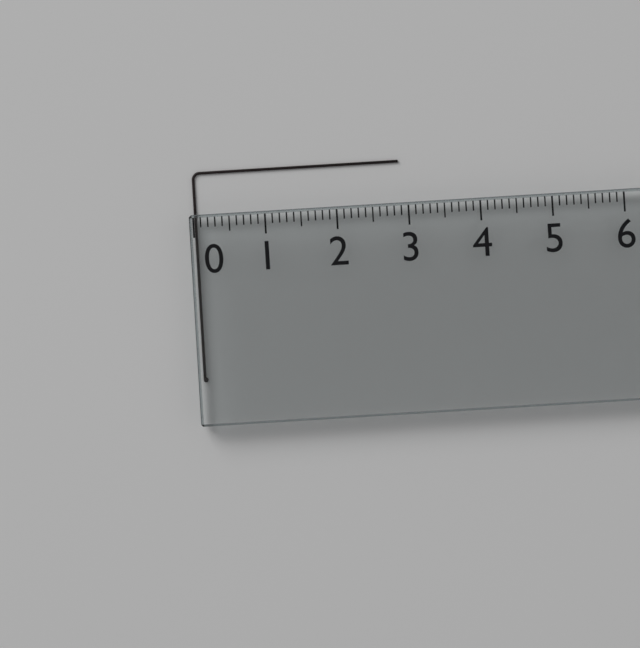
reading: 2.9 (no unit)
